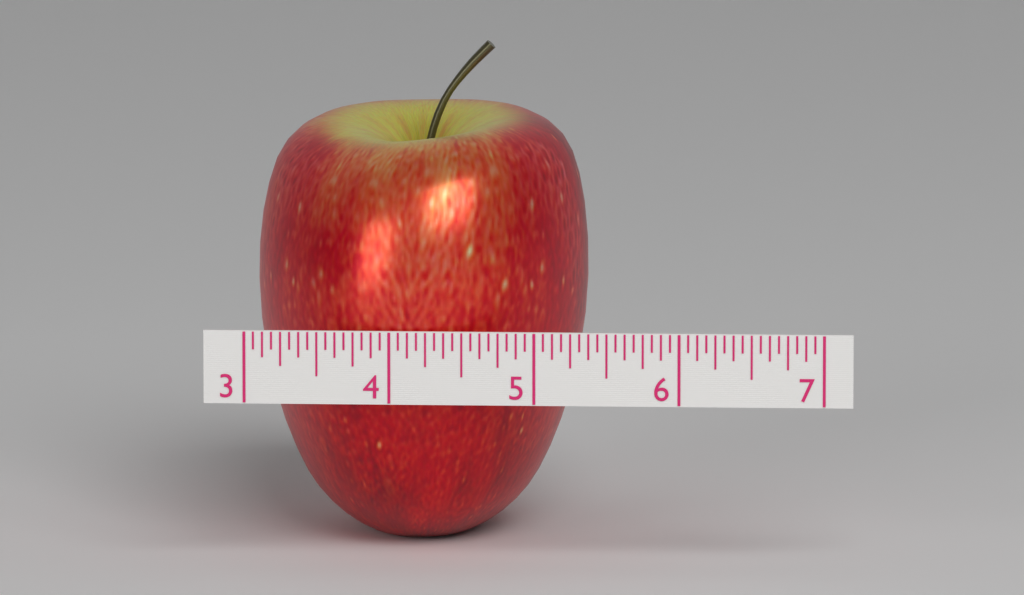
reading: 5.3125 (no unit)
